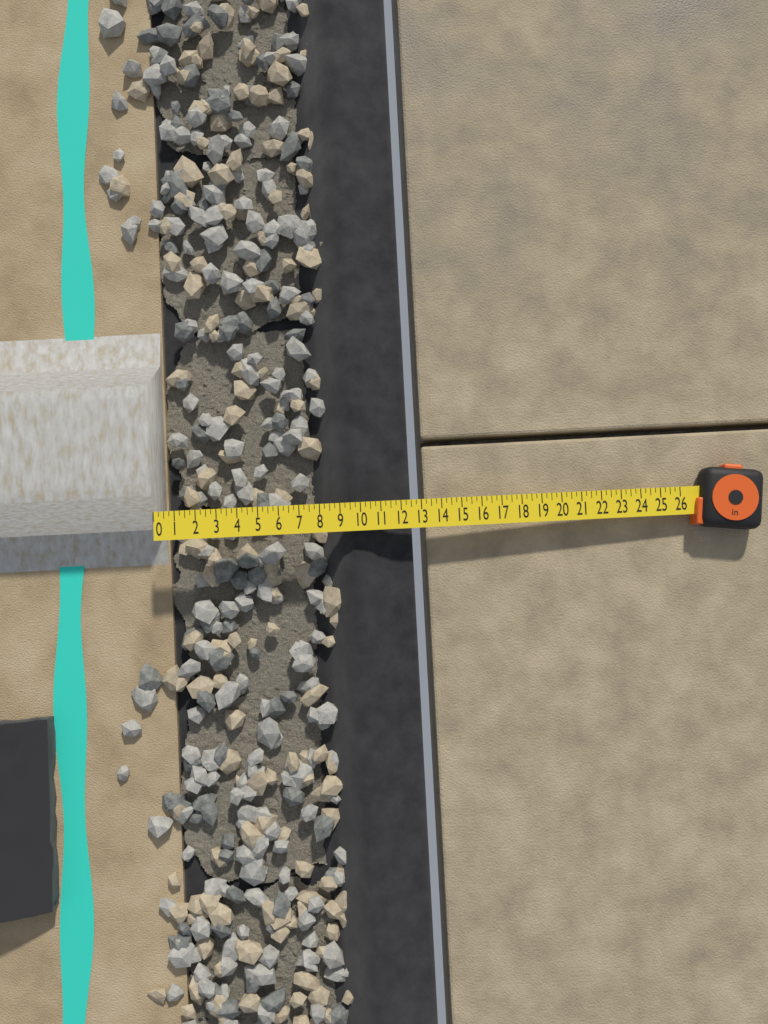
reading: 12.50 in
